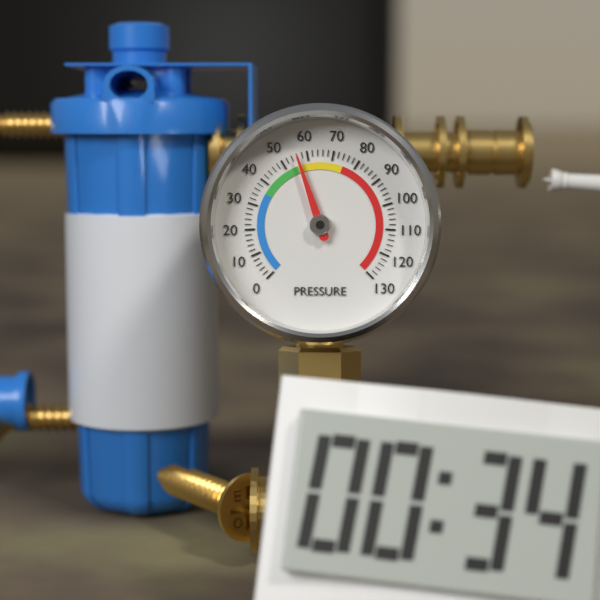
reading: 56 (no unit)
